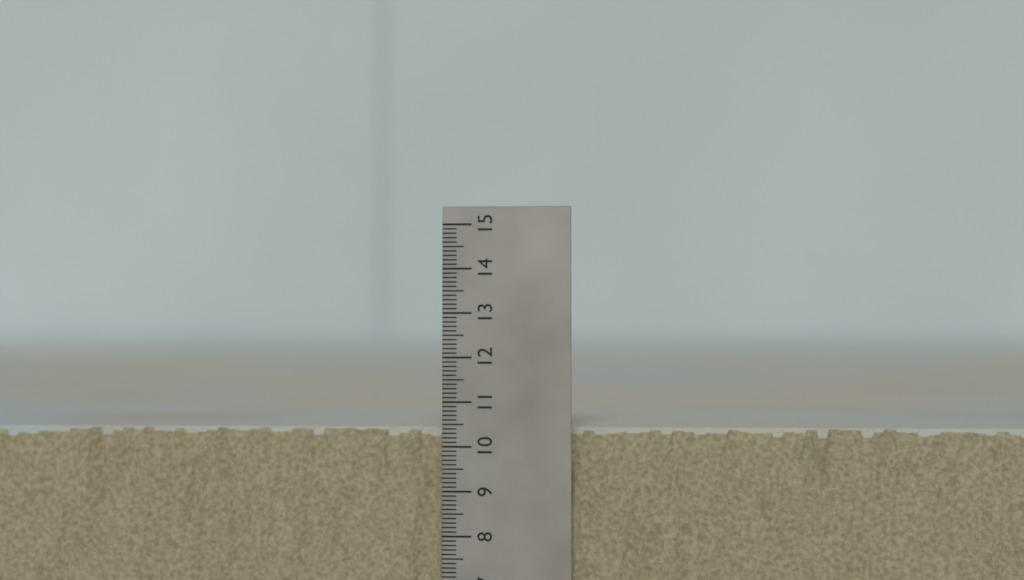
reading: 10.4 (no unit)
